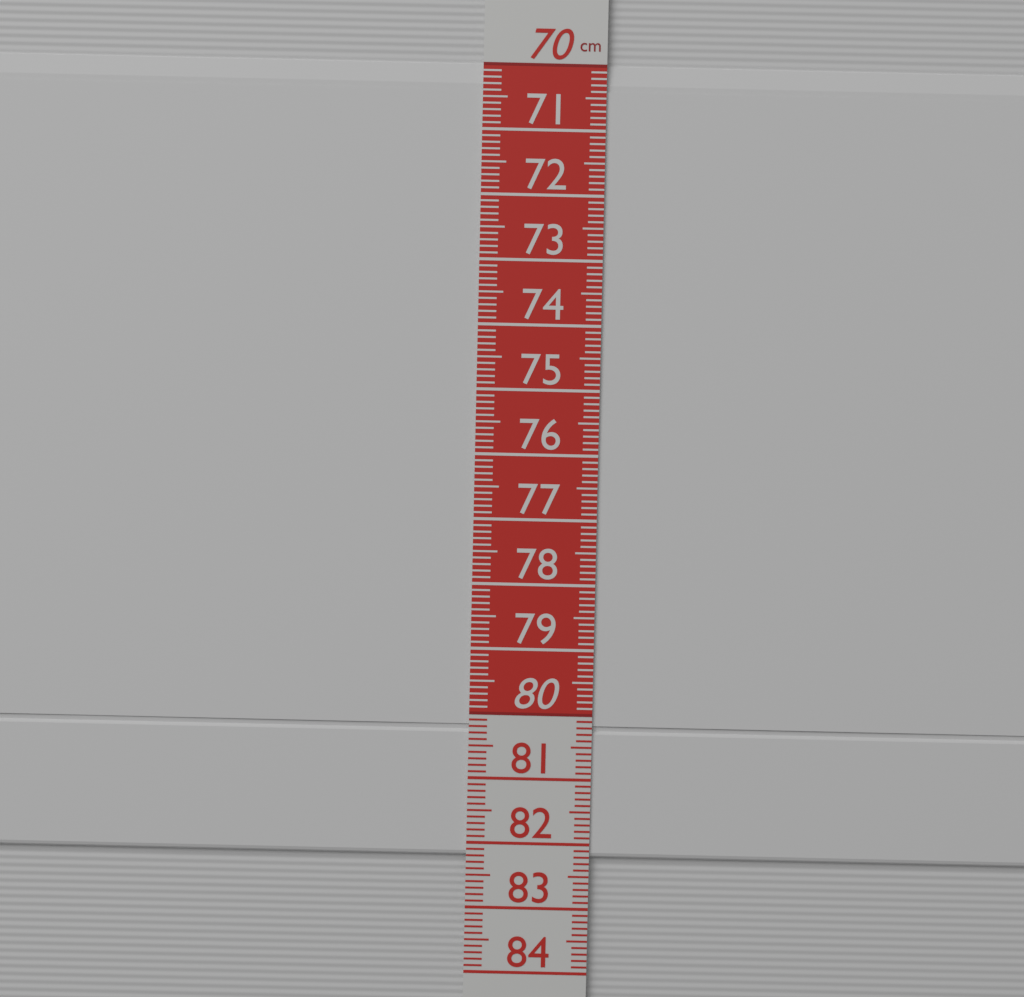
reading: 82.2 cm
